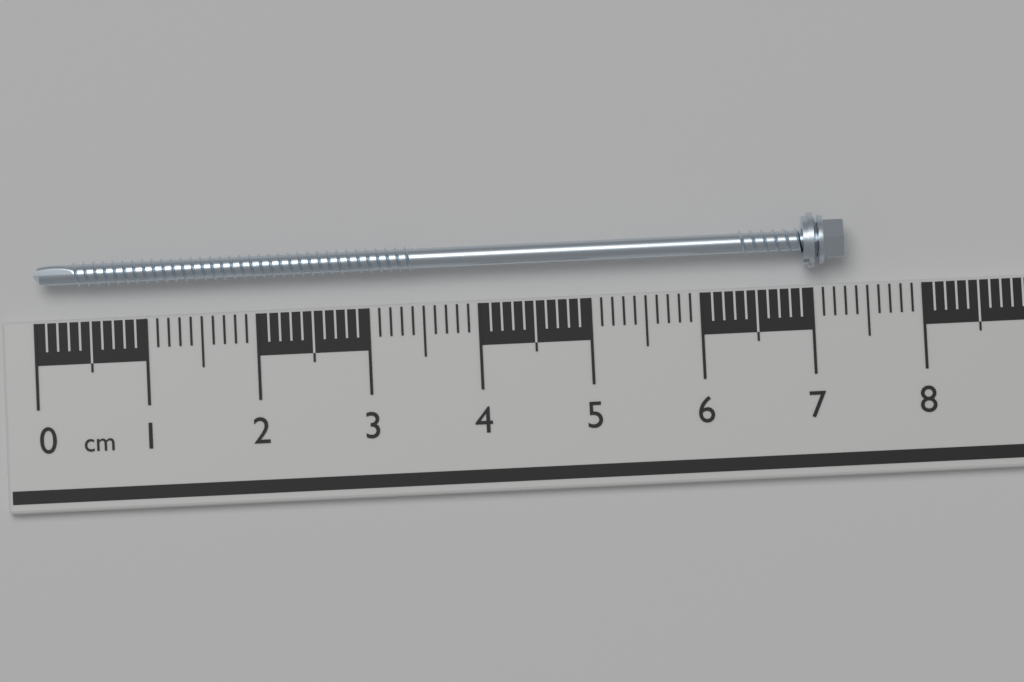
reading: 7.3 cm
